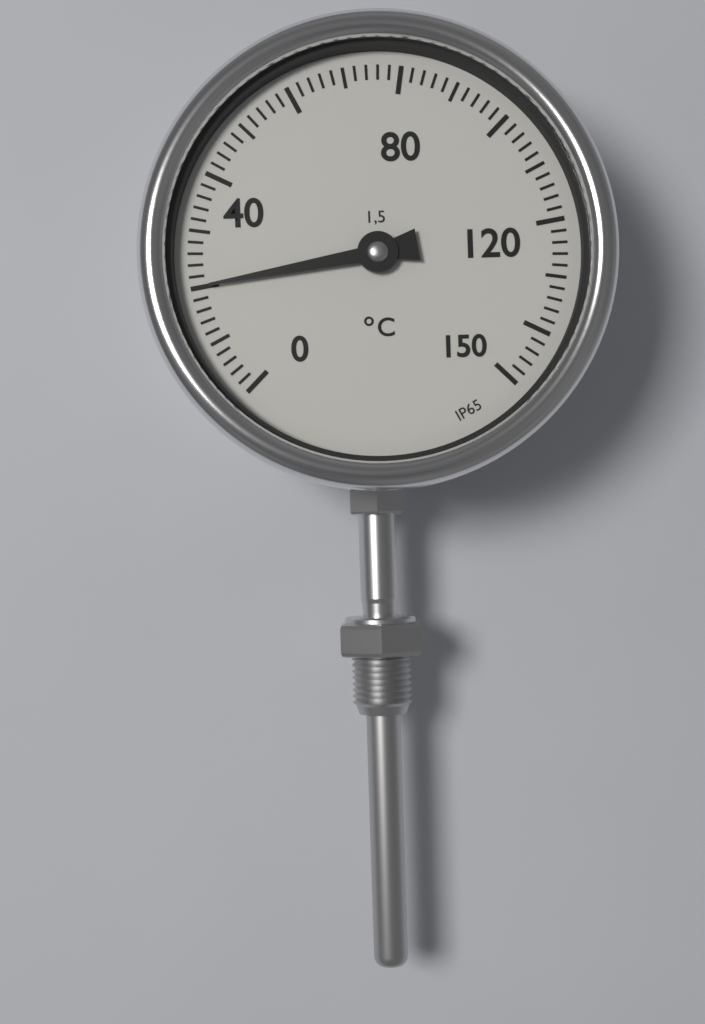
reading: 20 °C
